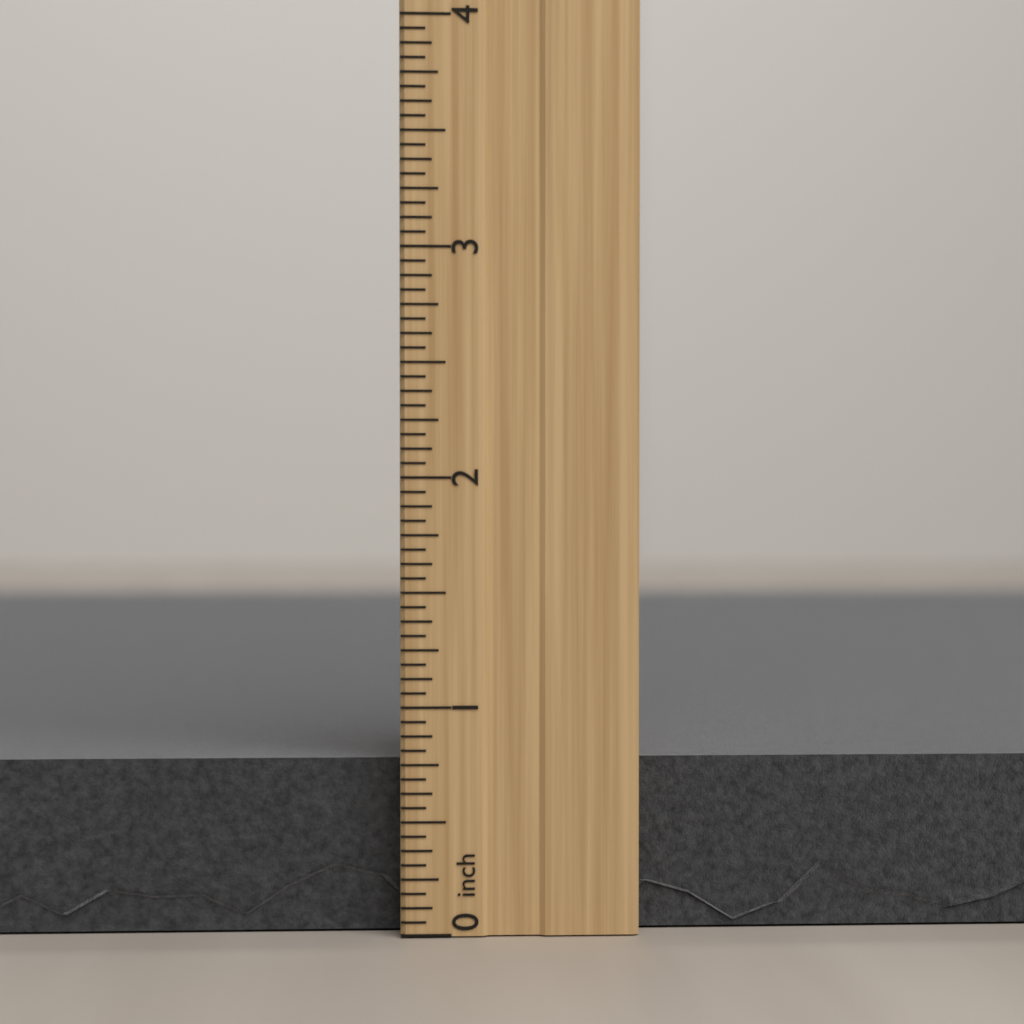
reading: 0.8125 inch
